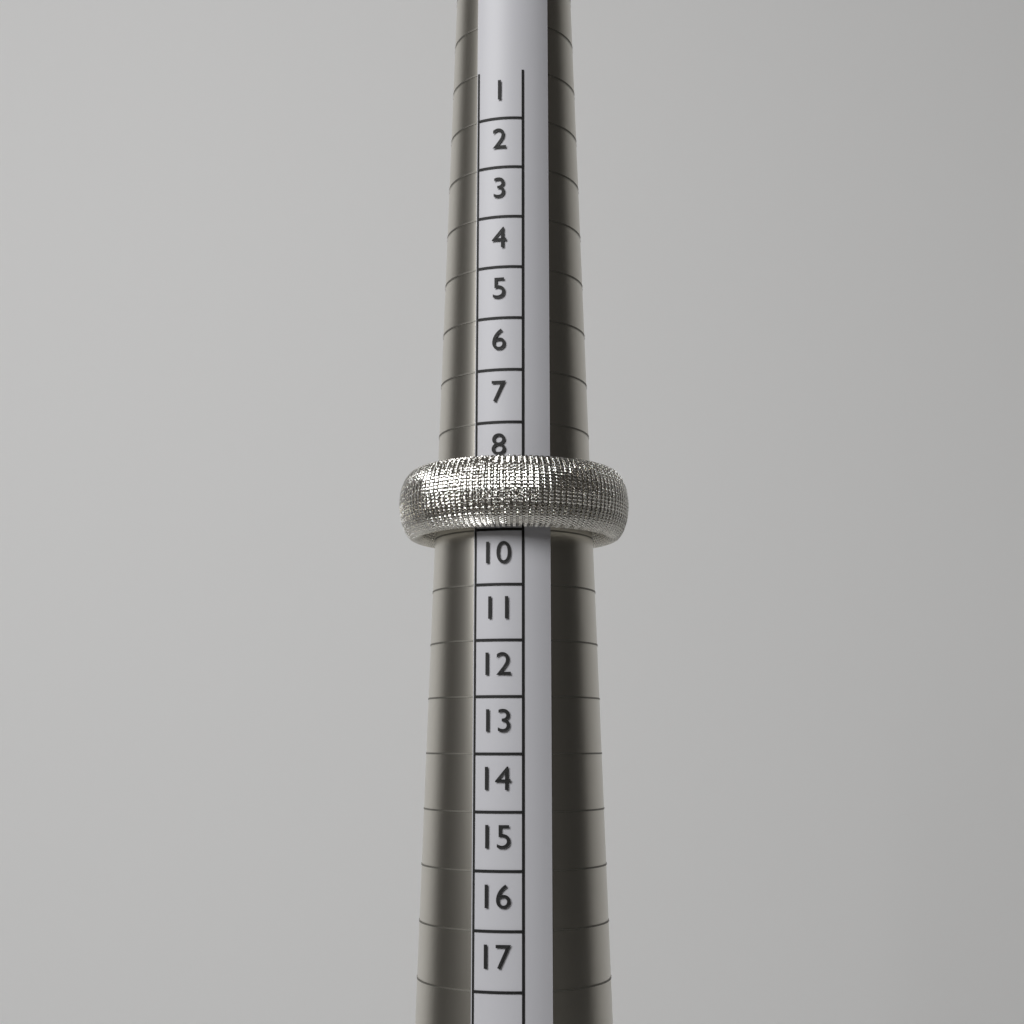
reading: 9 (no unit)
